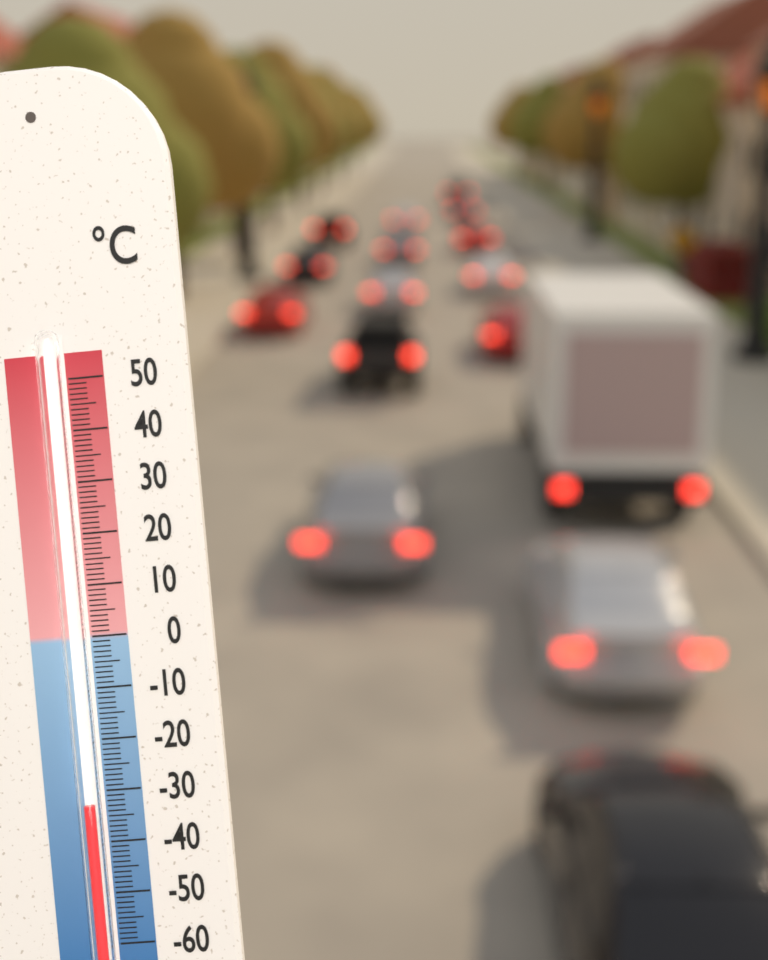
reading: -32 °C
